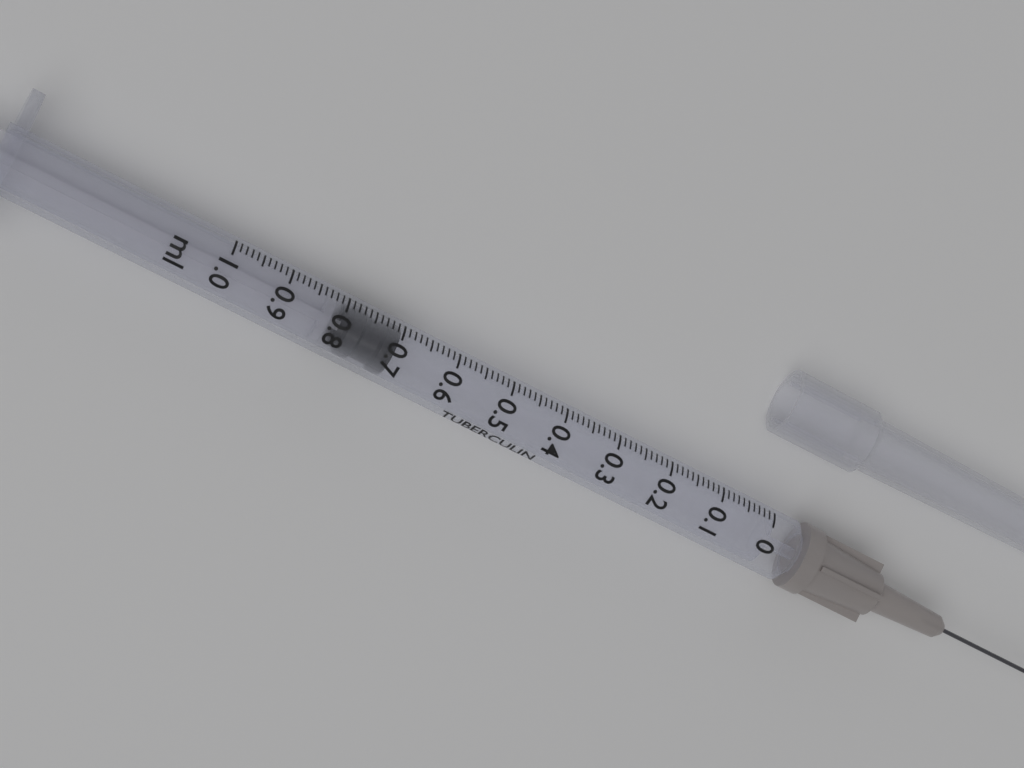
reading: 0.70 ml
